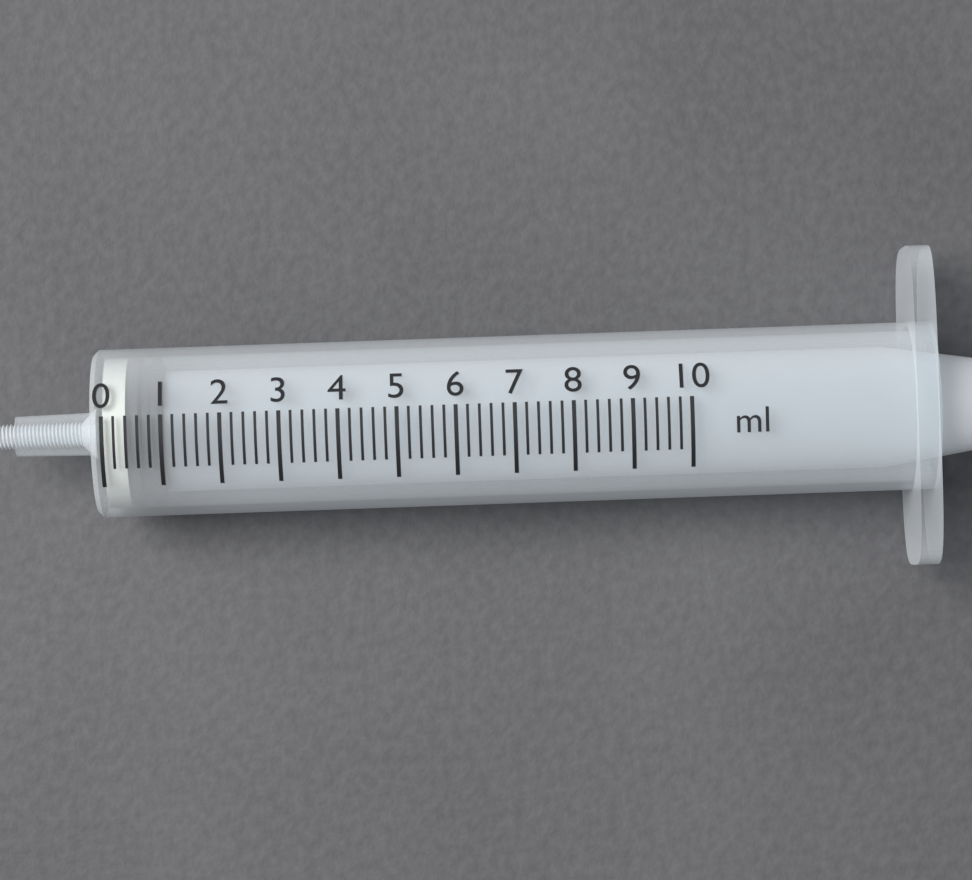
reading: 0.4 ml
